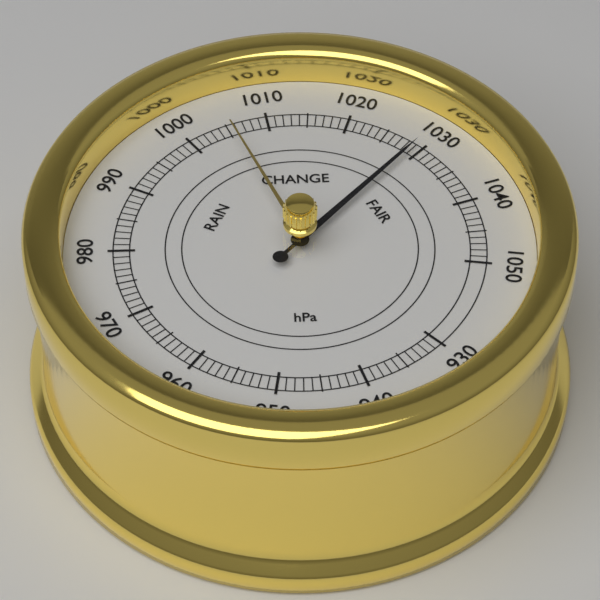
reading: 1029 hPa
